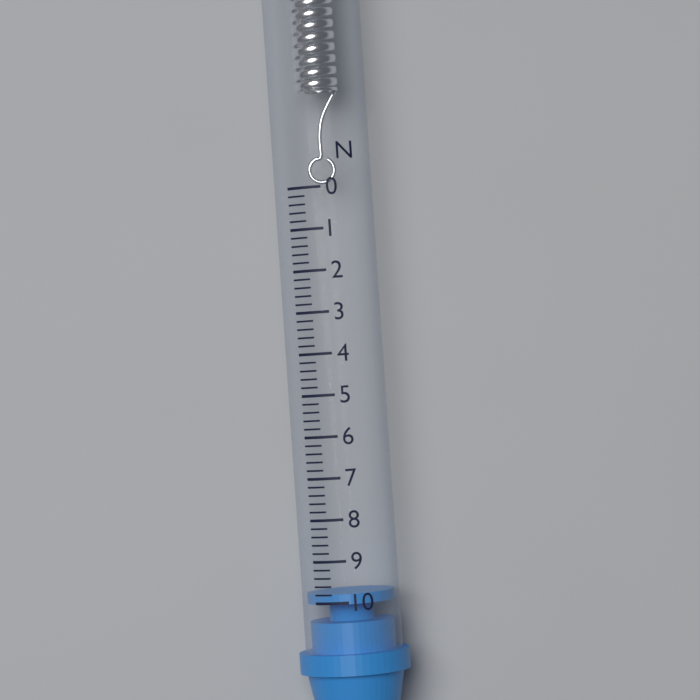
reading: 9.8 N
